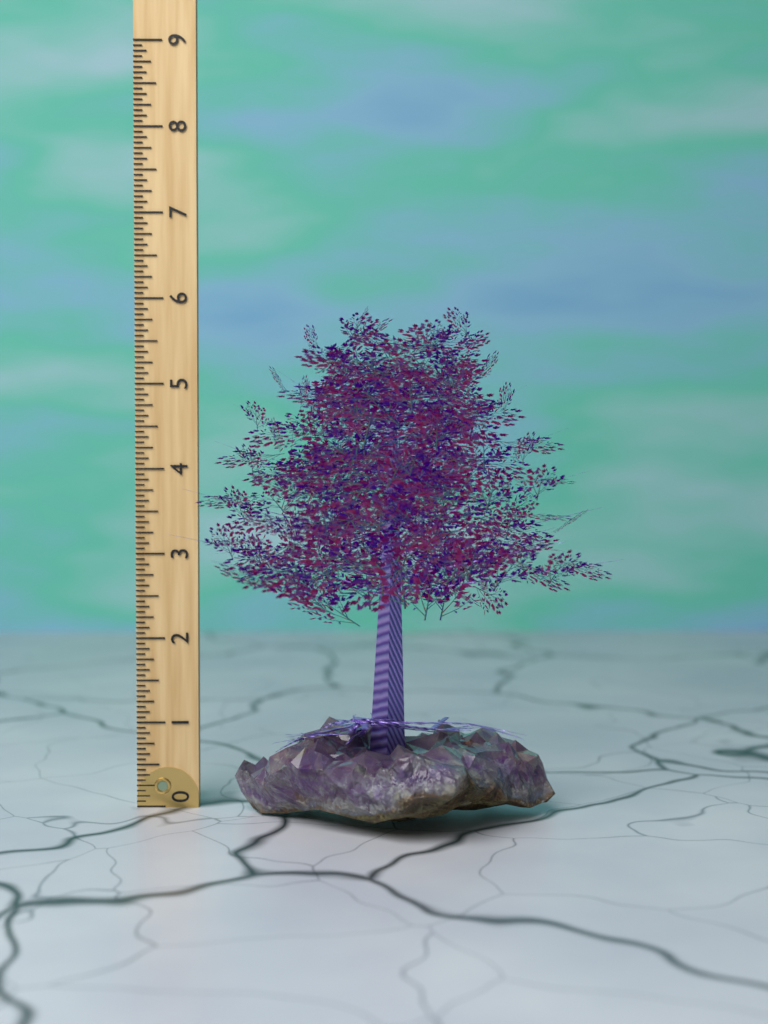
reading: 5.8125 (no unit)
